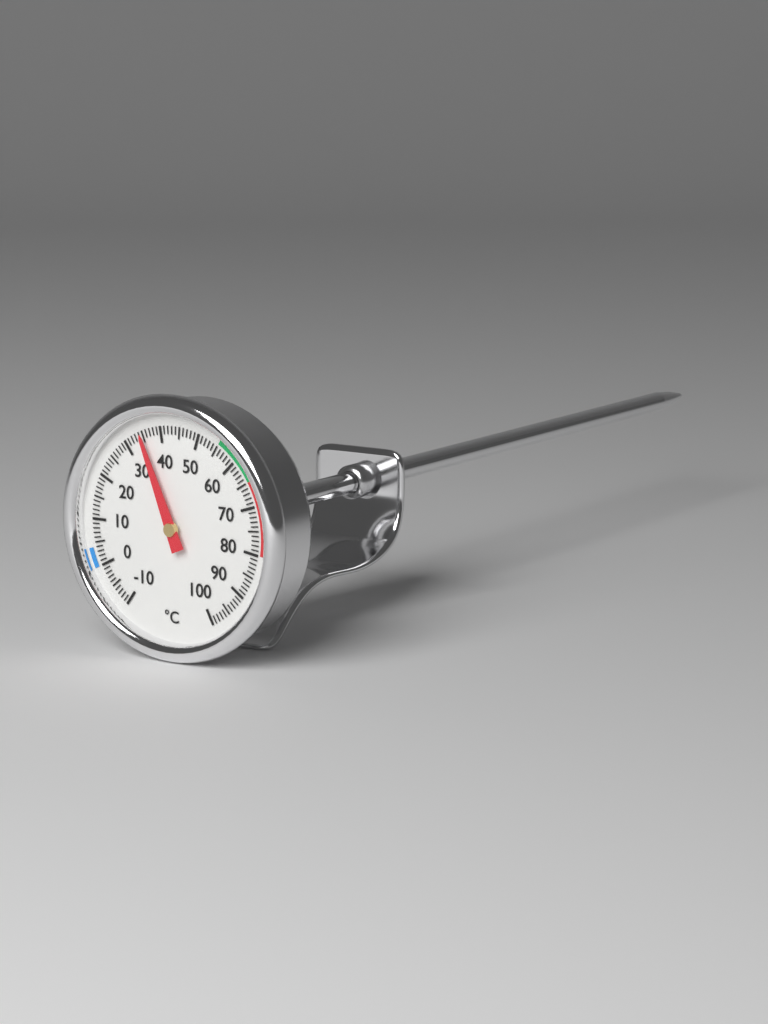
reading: 35 °C
